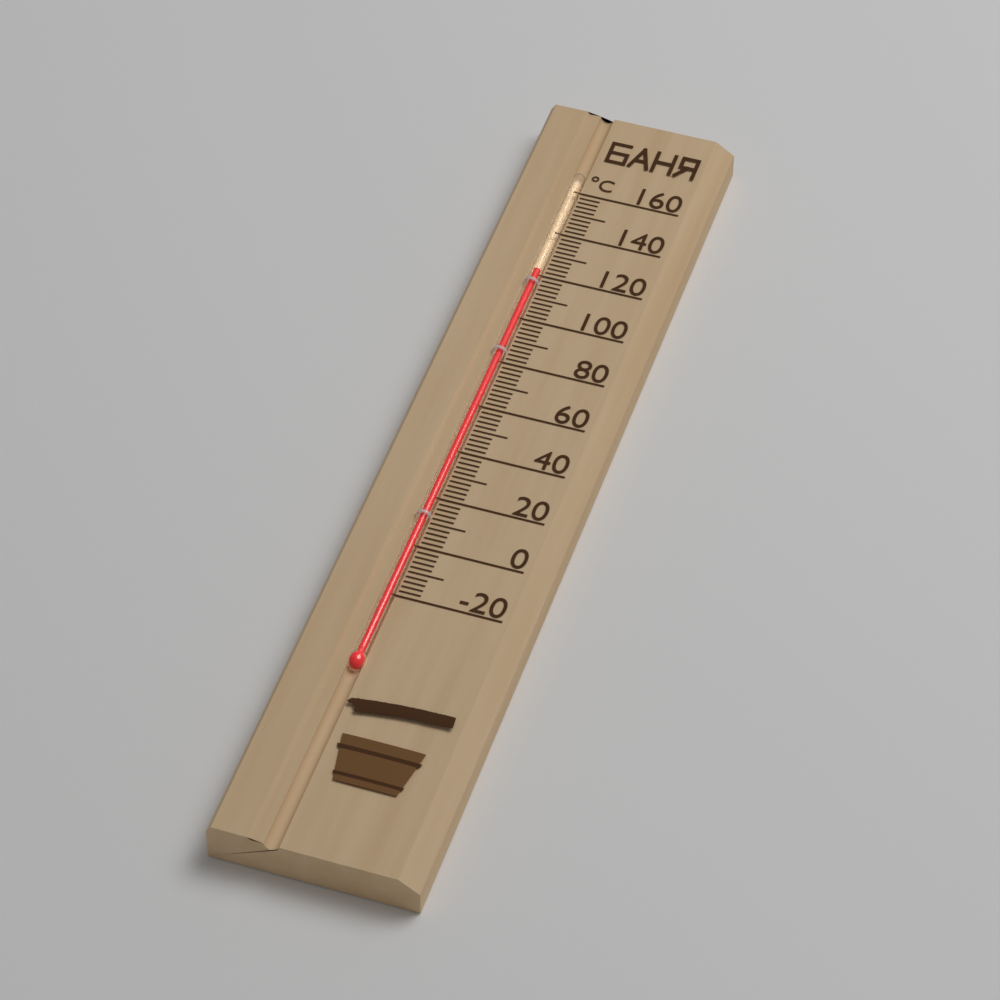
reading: 122 °C
